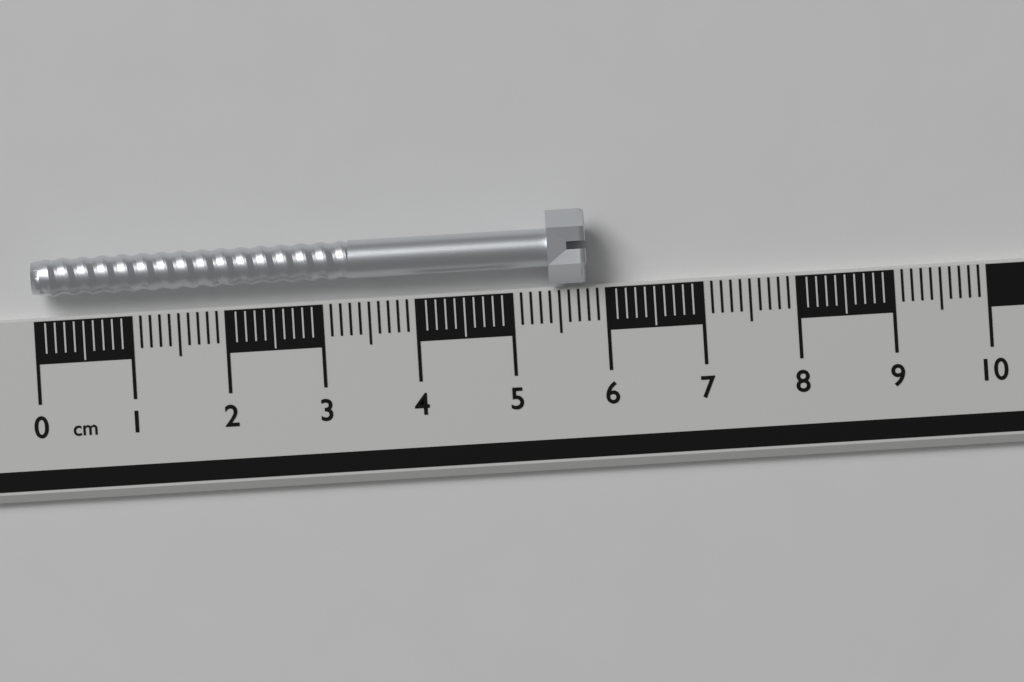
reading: 5.8 cm
